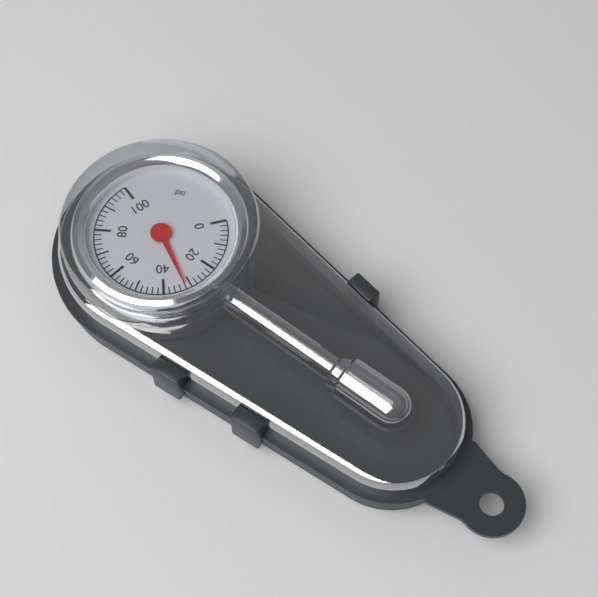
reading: 32 psi
